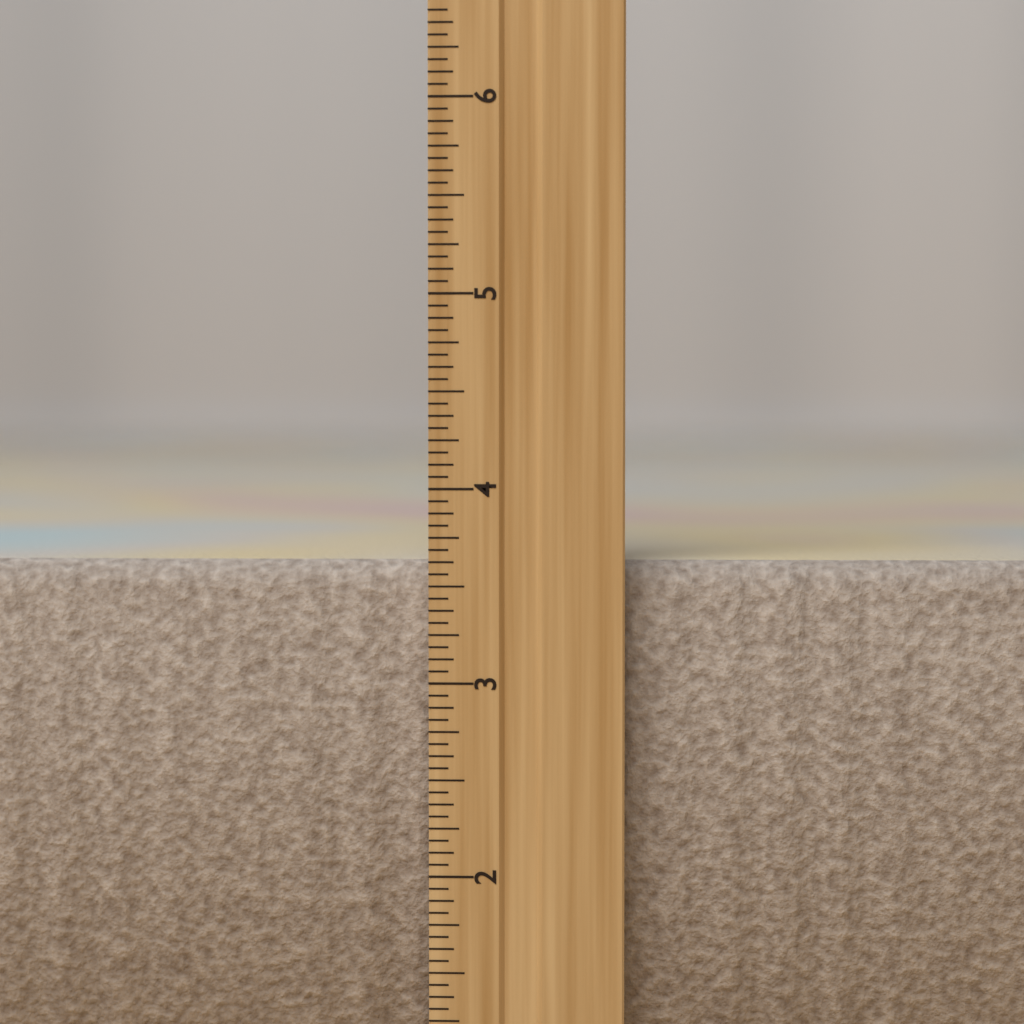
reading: 3.6250 inch
